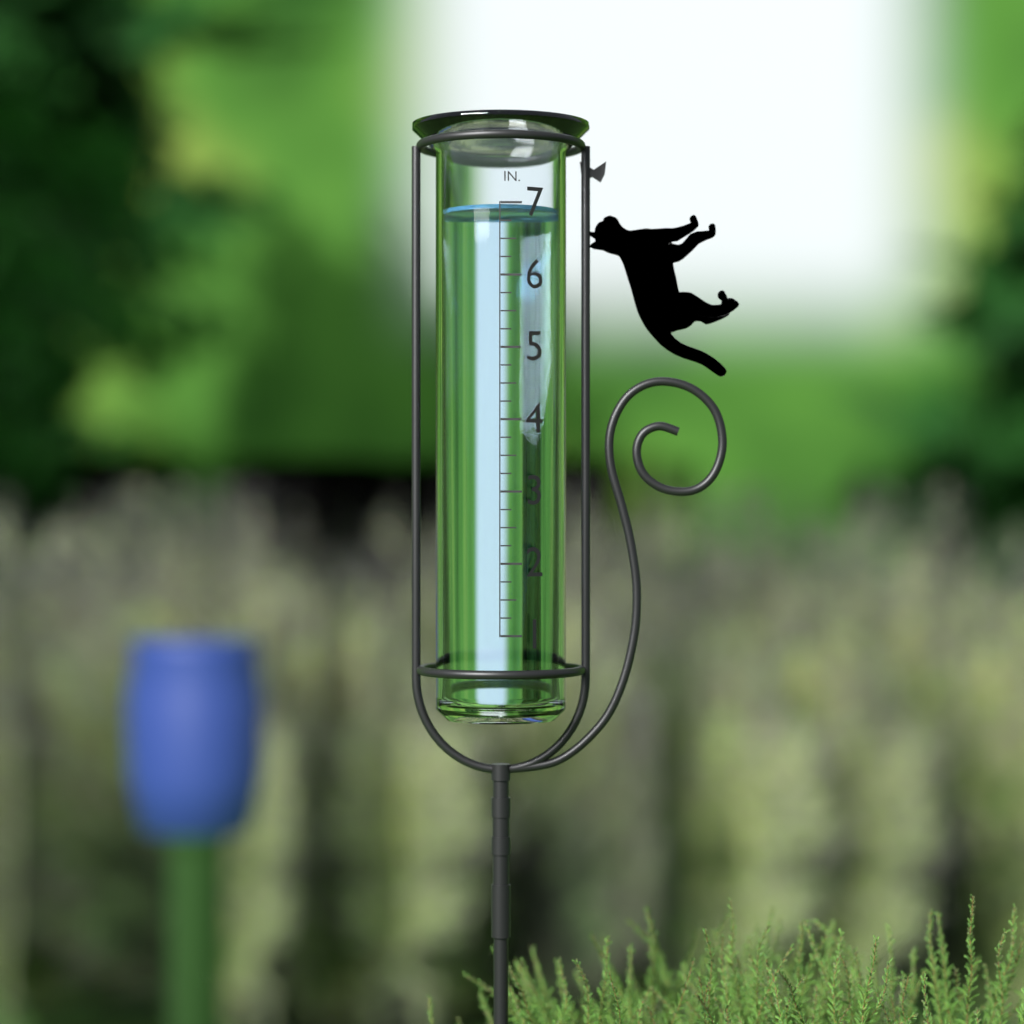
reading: 7.00 in
